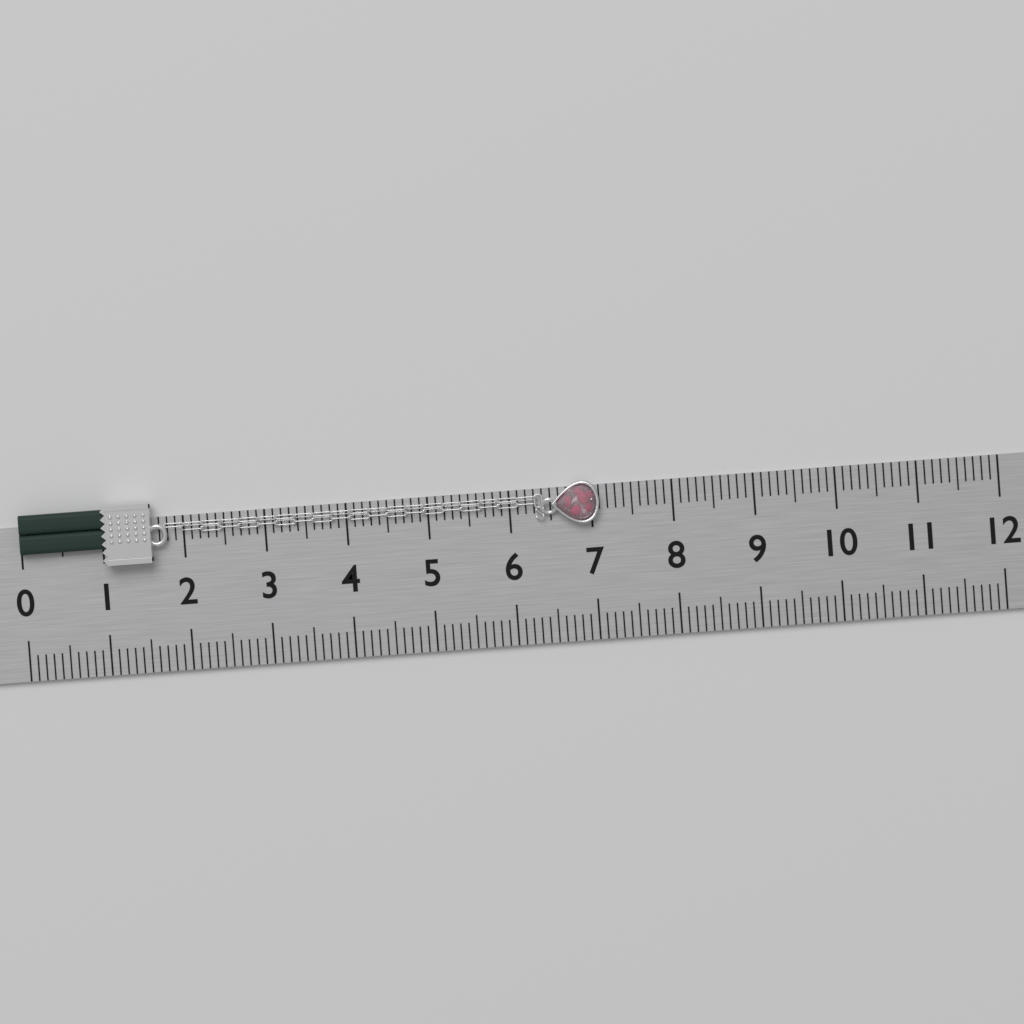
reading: 7.1 (no unit)
